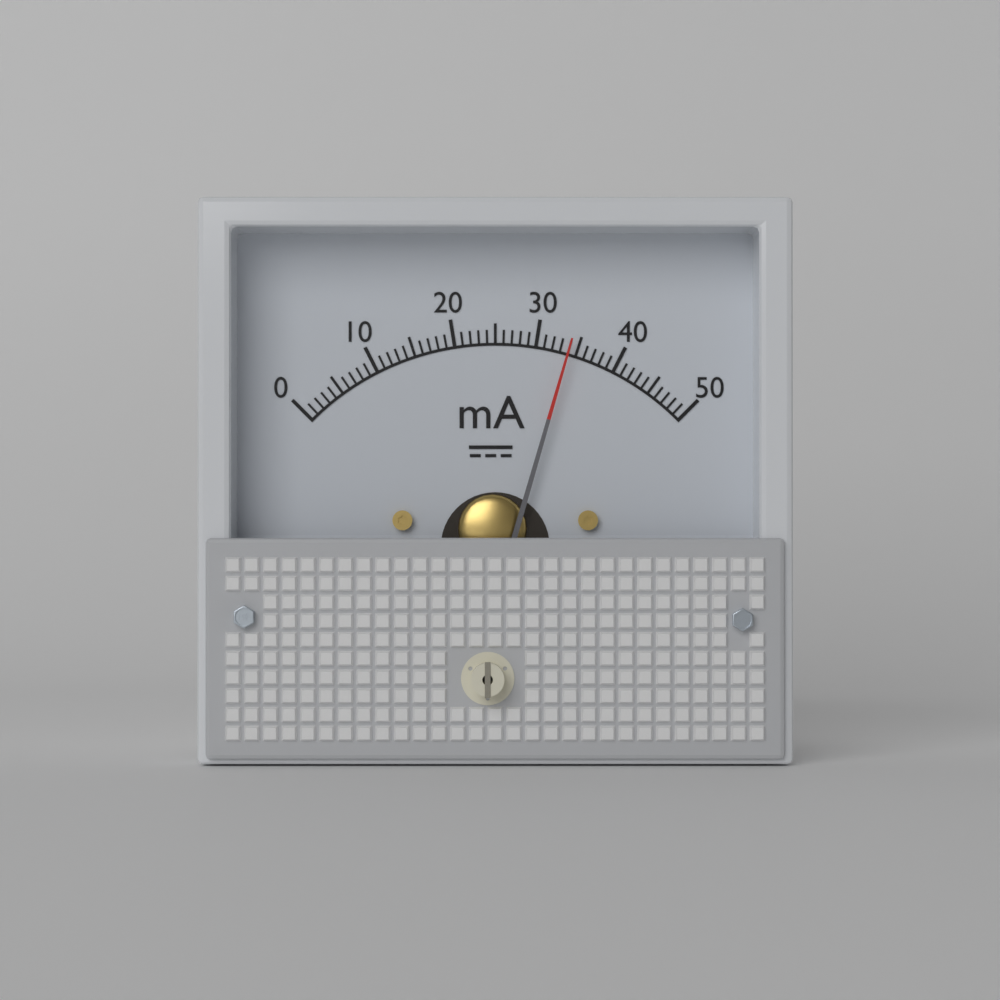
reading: 34 mA
